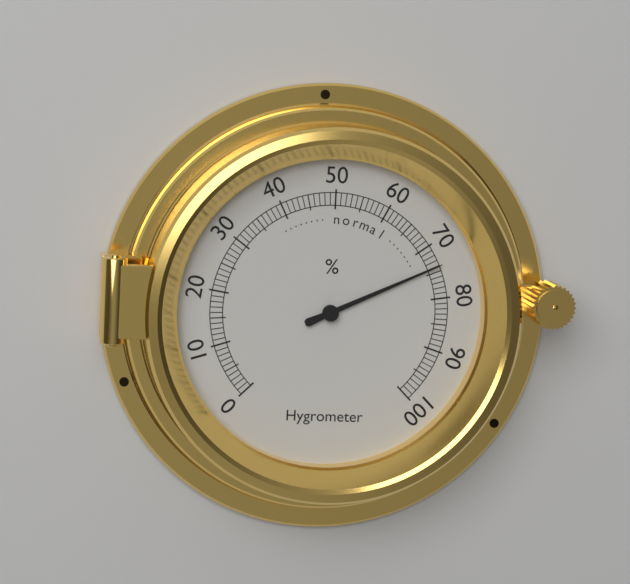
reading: 74 %
